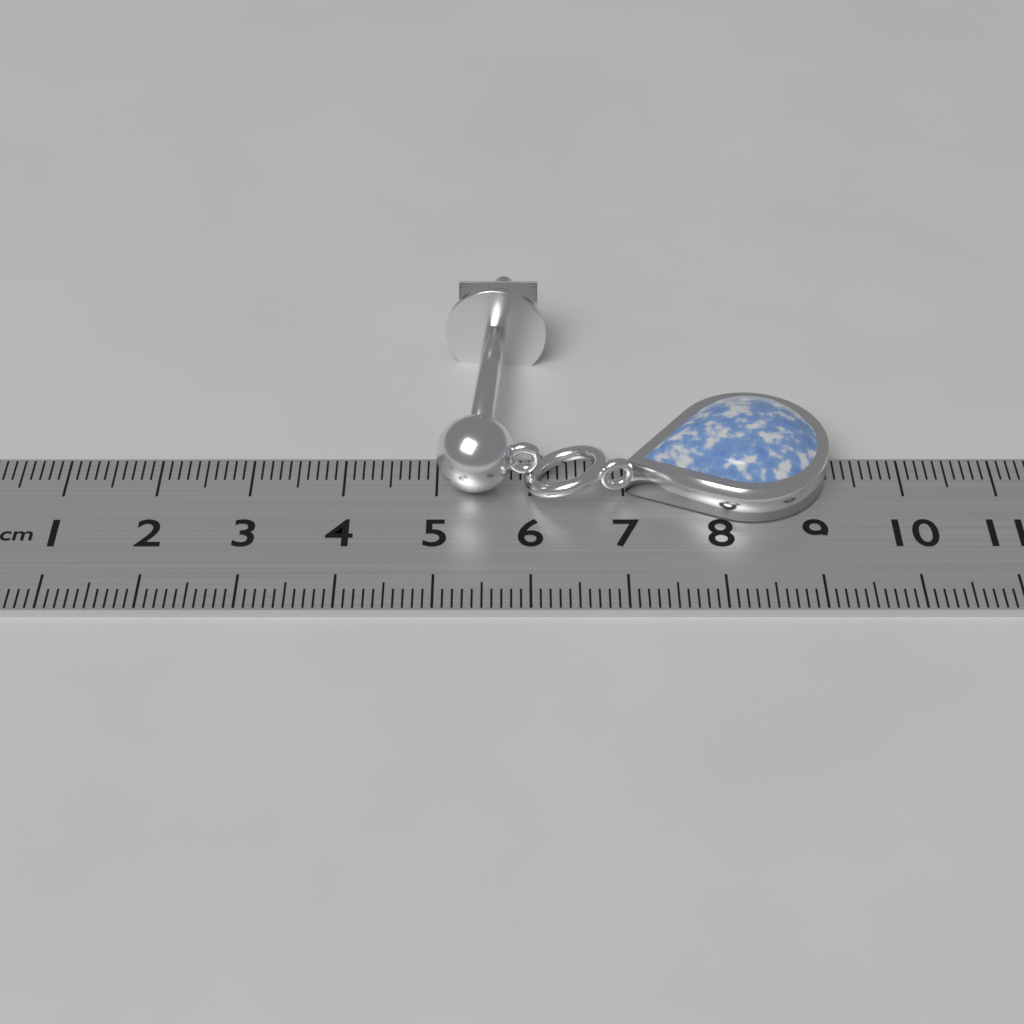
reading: 9.2 cm
